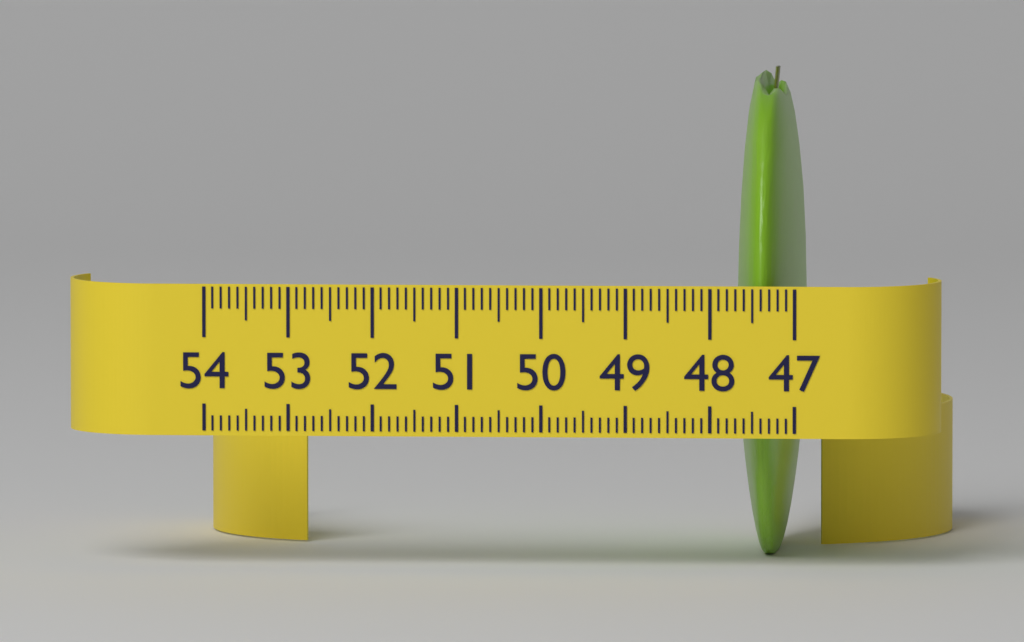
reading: 47.8 (no unit)
